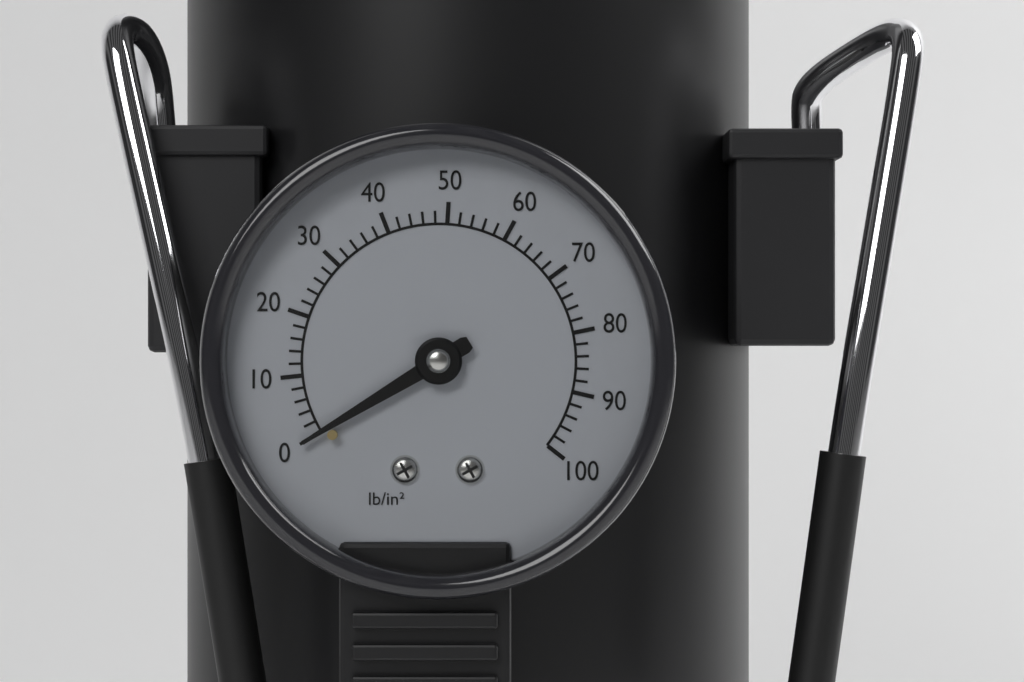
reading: 0 lb/in²
